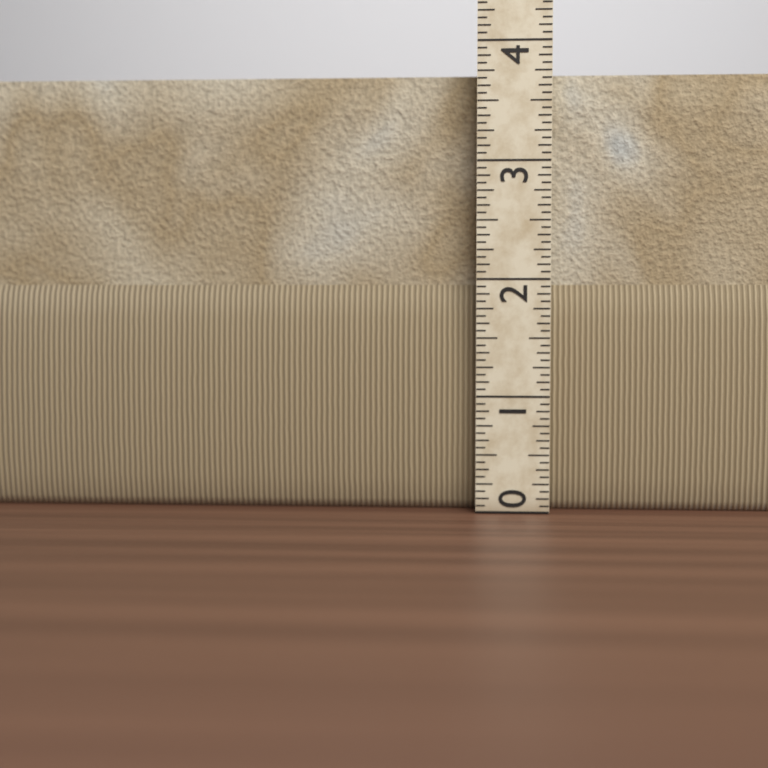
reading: 3.7500 (no unit)
